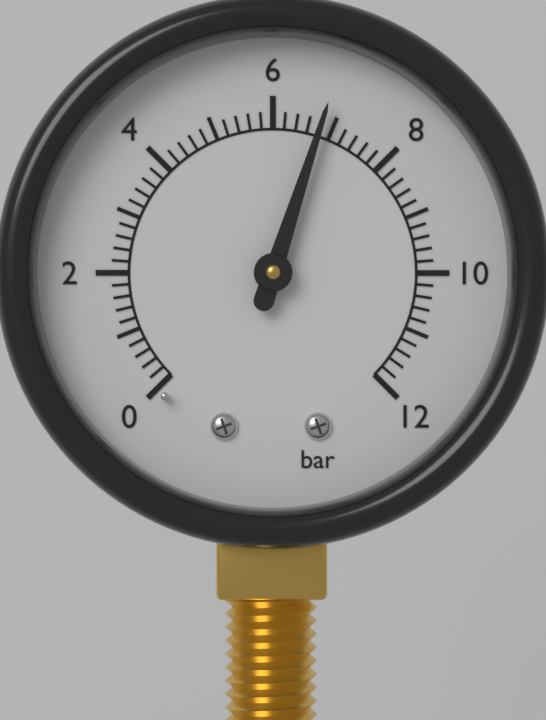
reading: 6.8 bar
